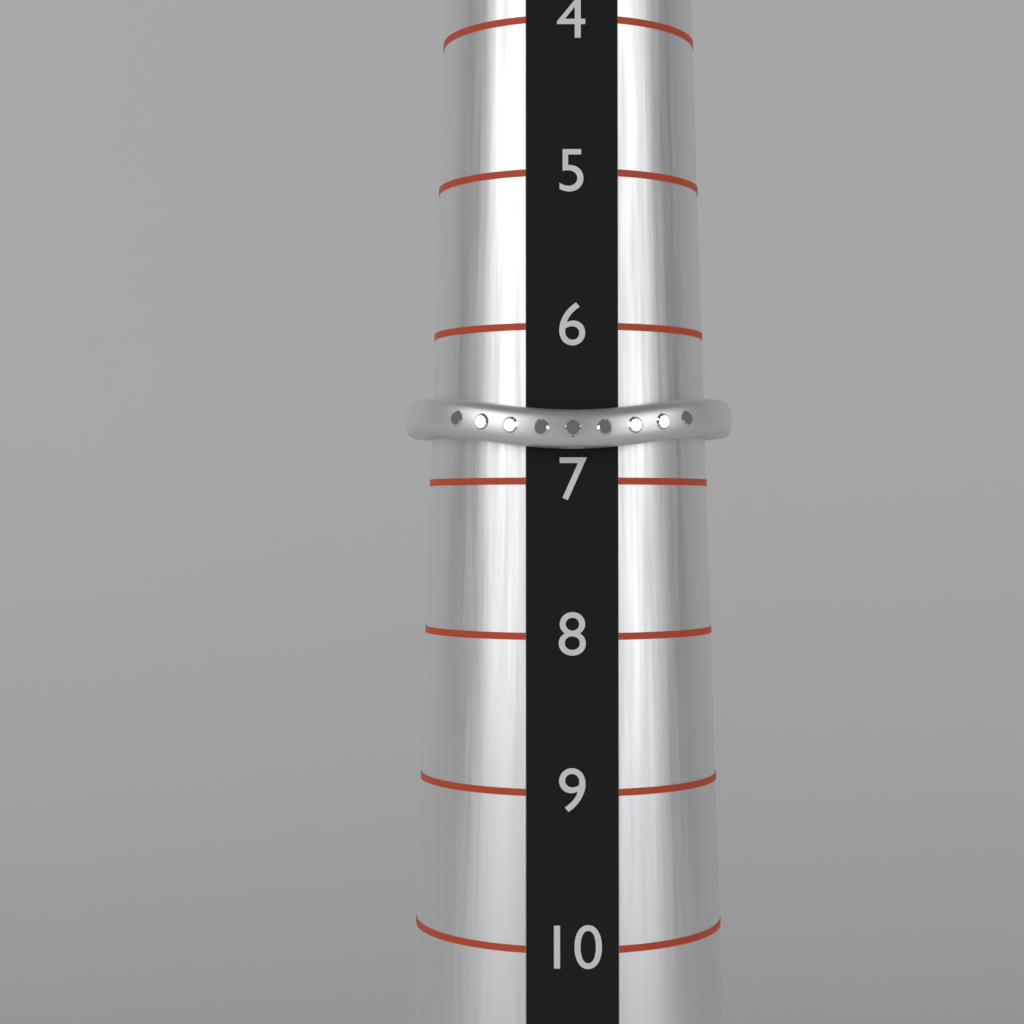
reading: 6.8 (no unit)
